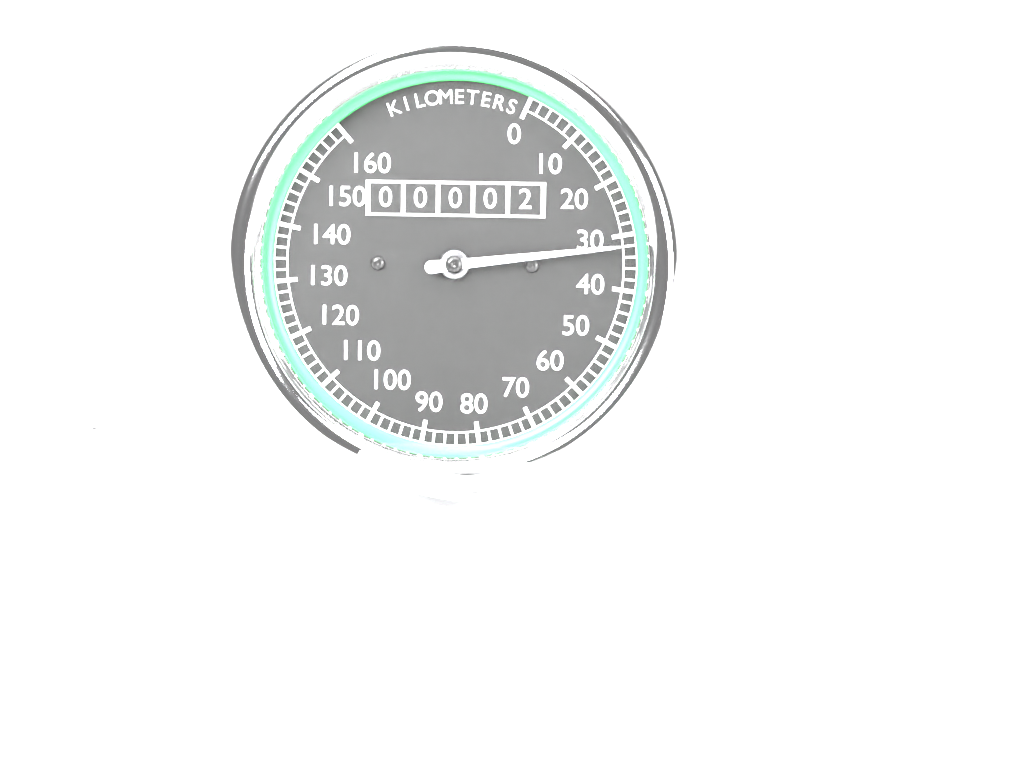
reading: 32 km/h
